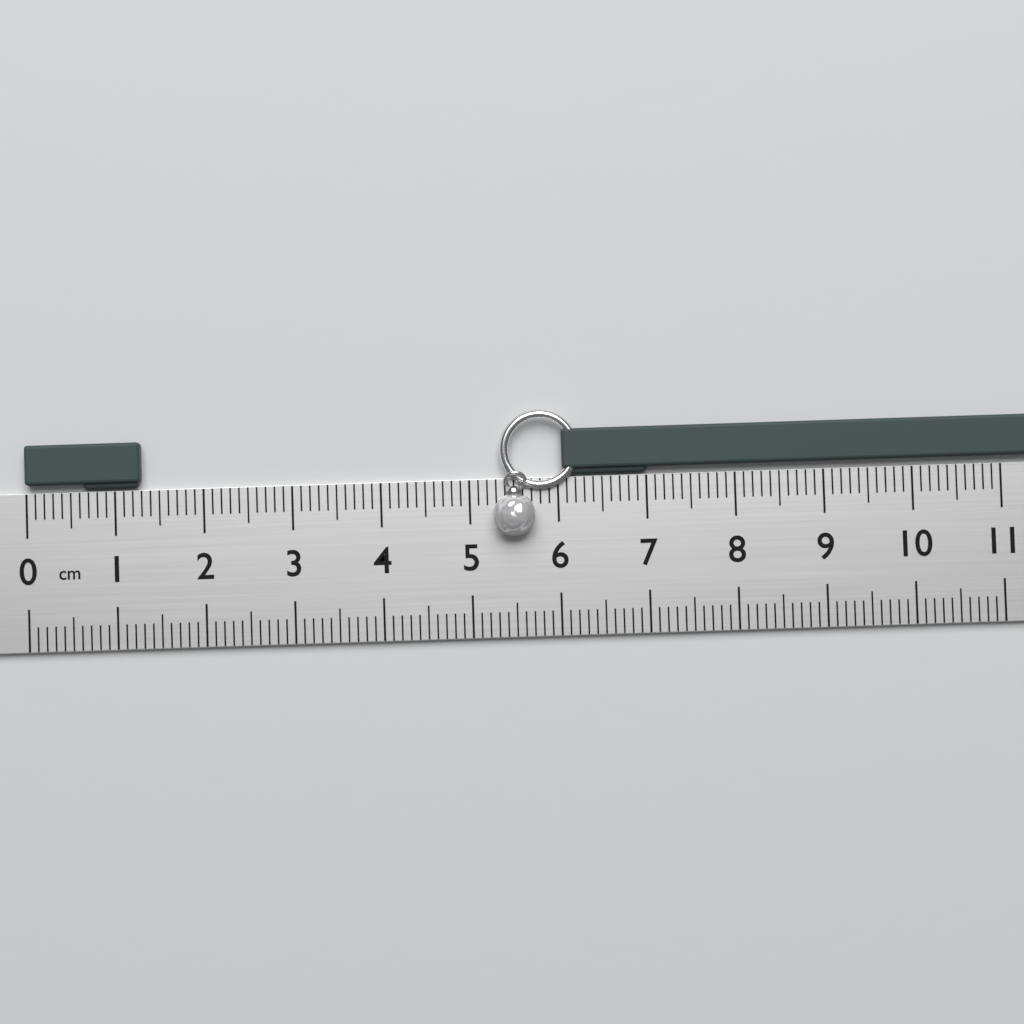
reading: 1.3 cm
